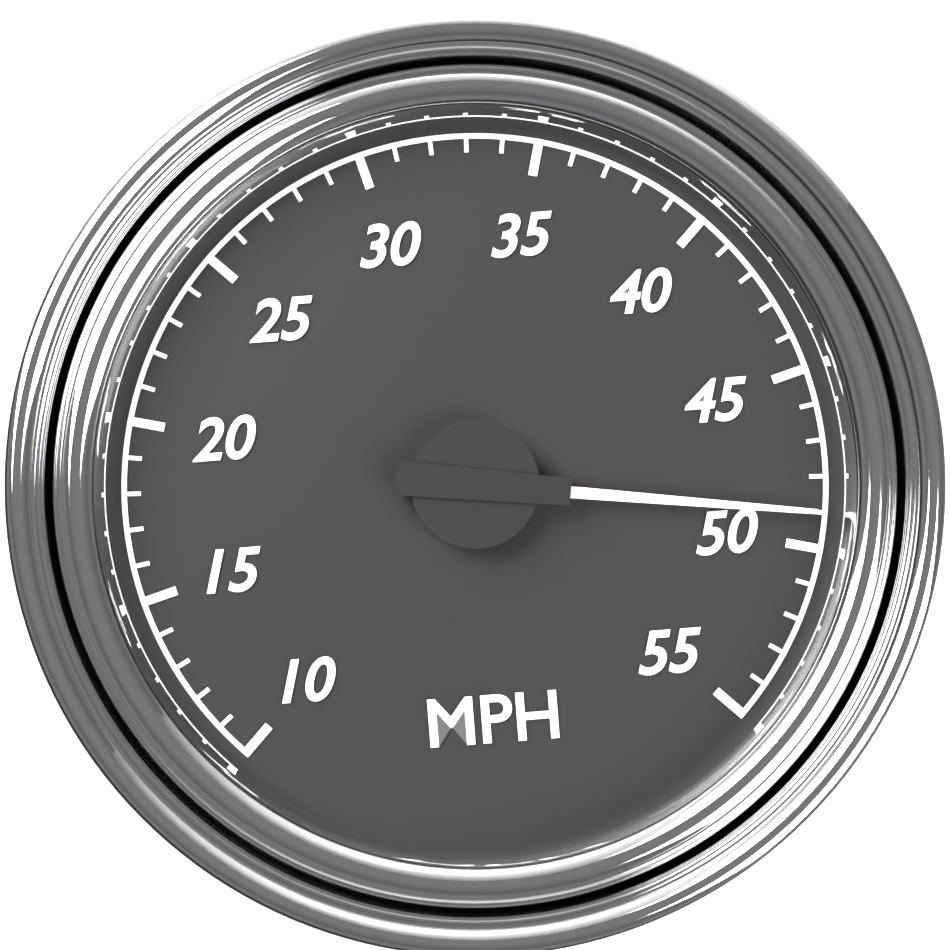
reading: 49 MPH
